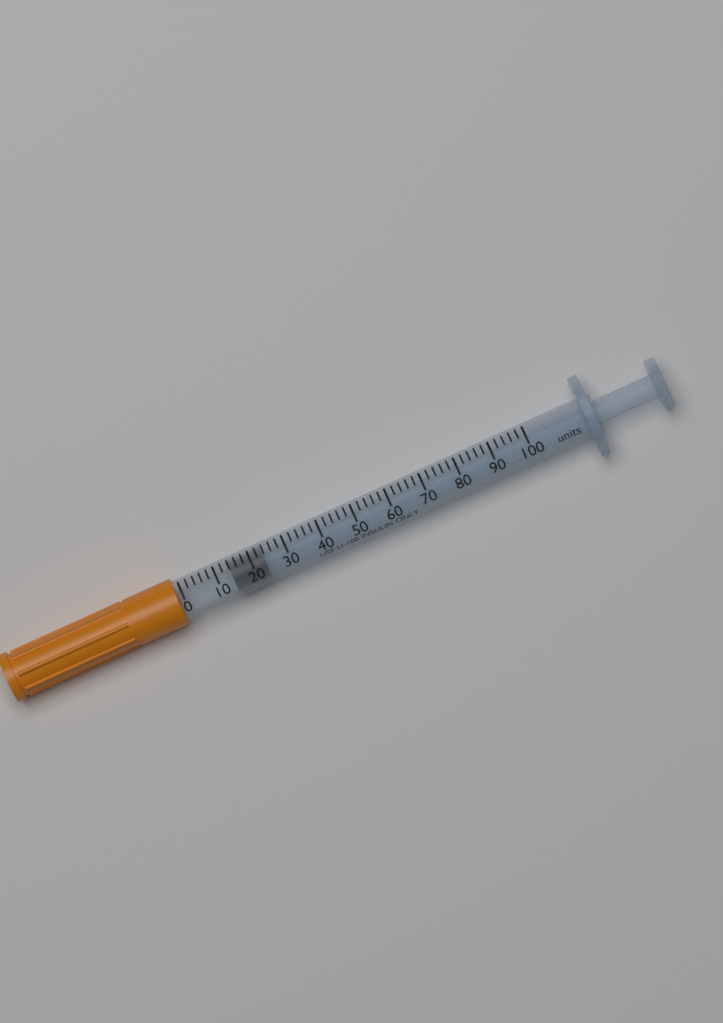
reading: 14 units
